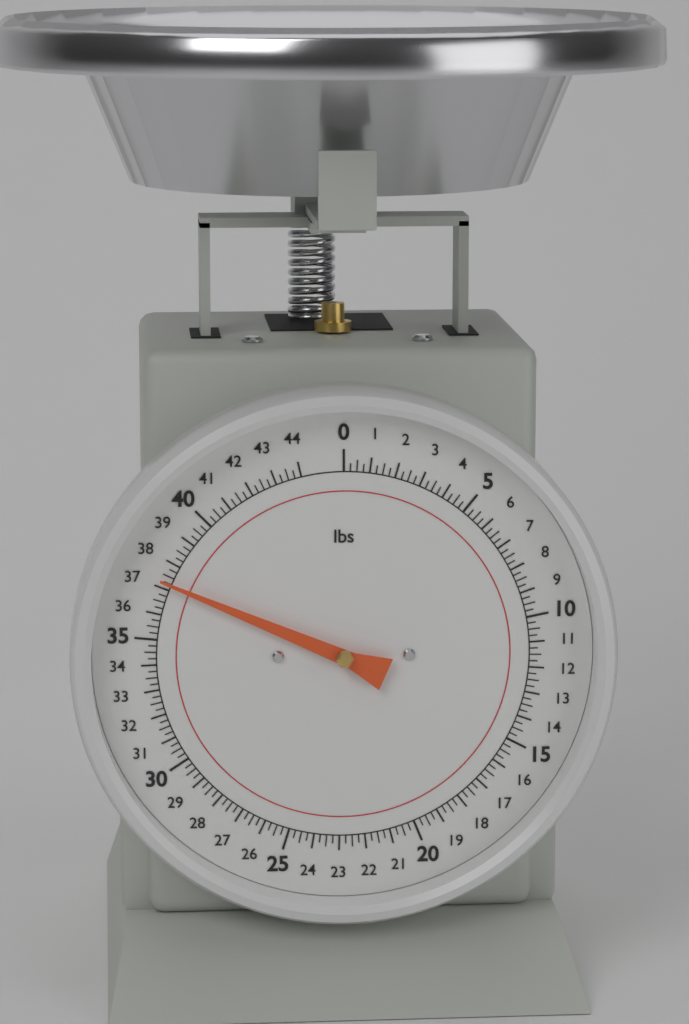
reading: 37.25 lbs
